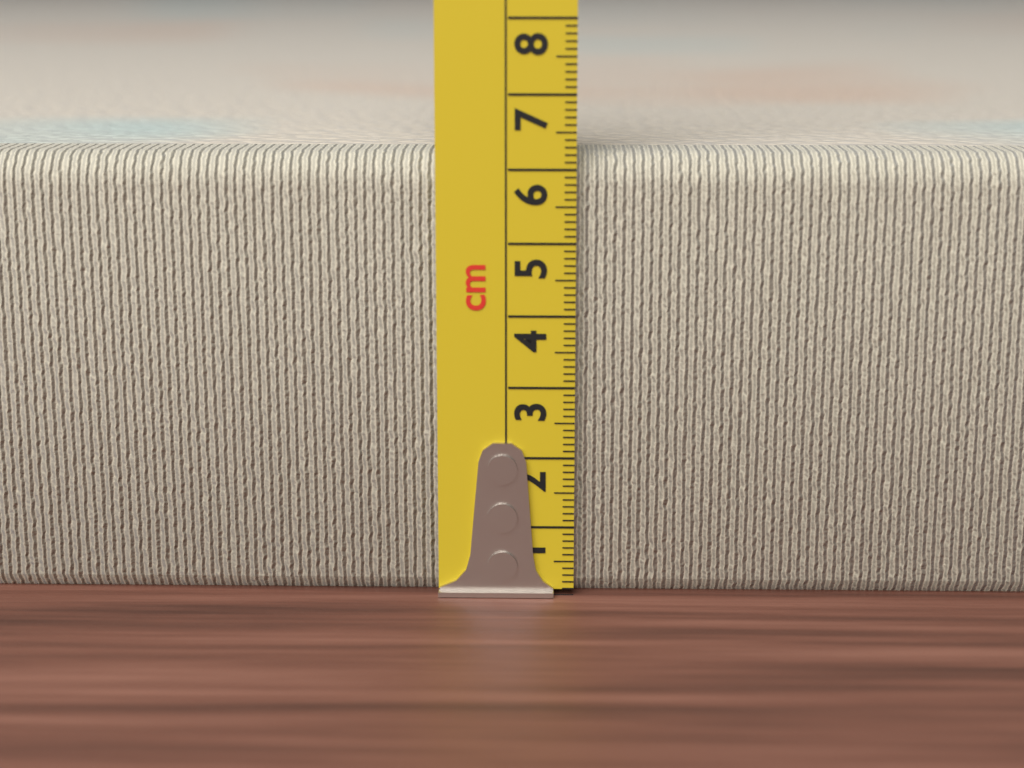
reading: 6.2 cm
